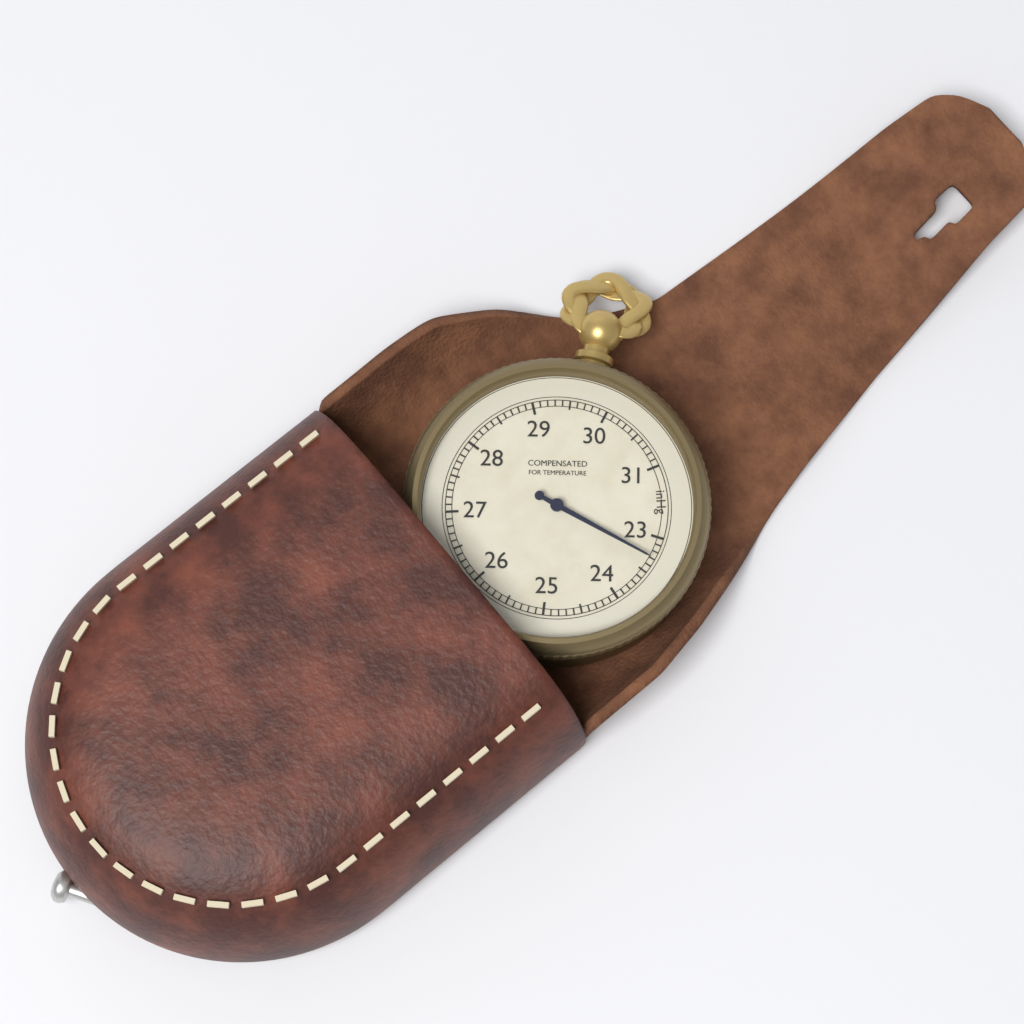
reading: 23.3 inHg
